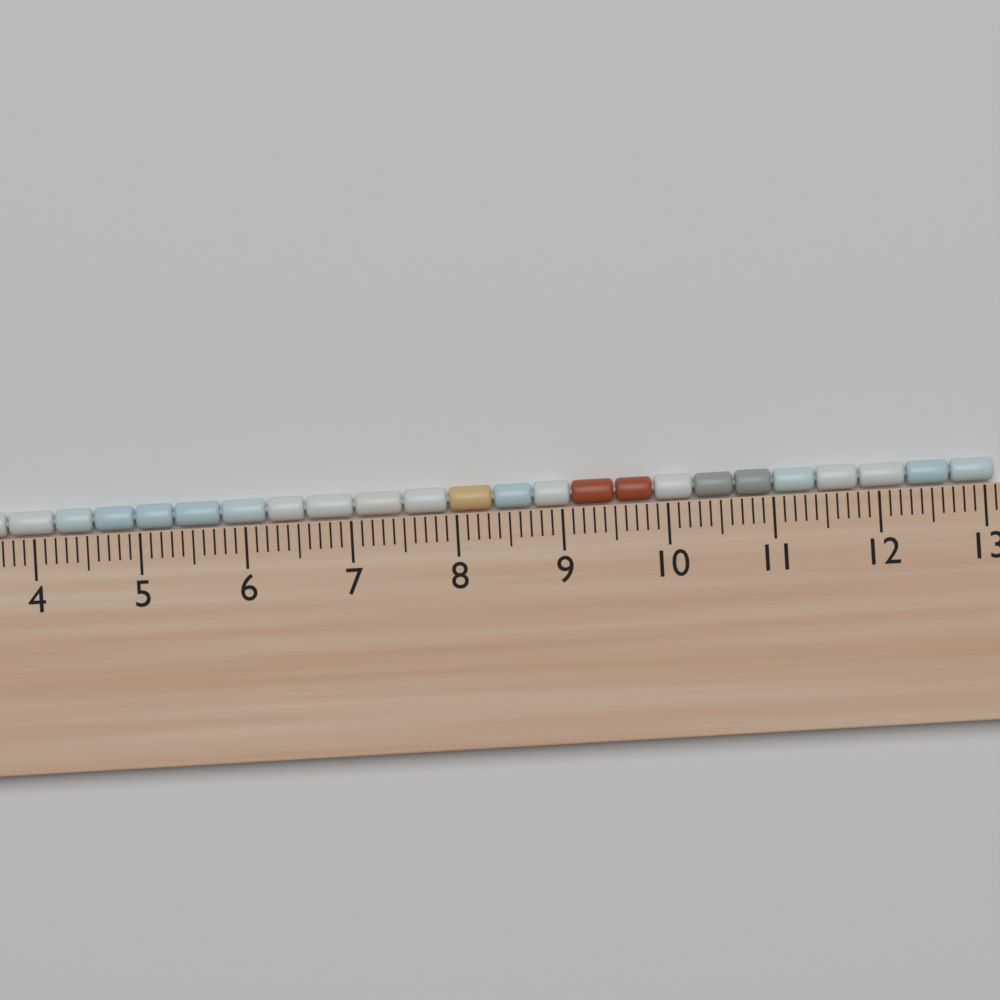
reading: 13.1 cm
